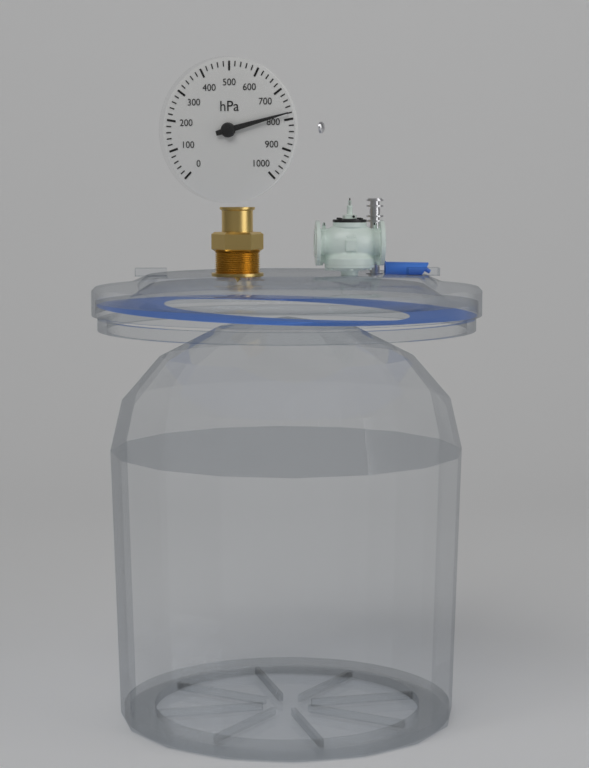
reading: 780 hPa
